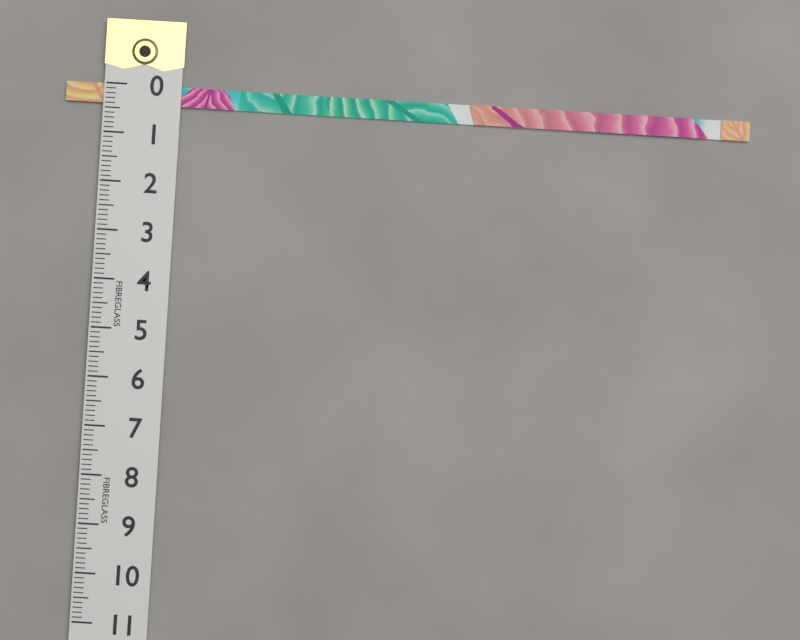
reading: 0.4 (no unit)
